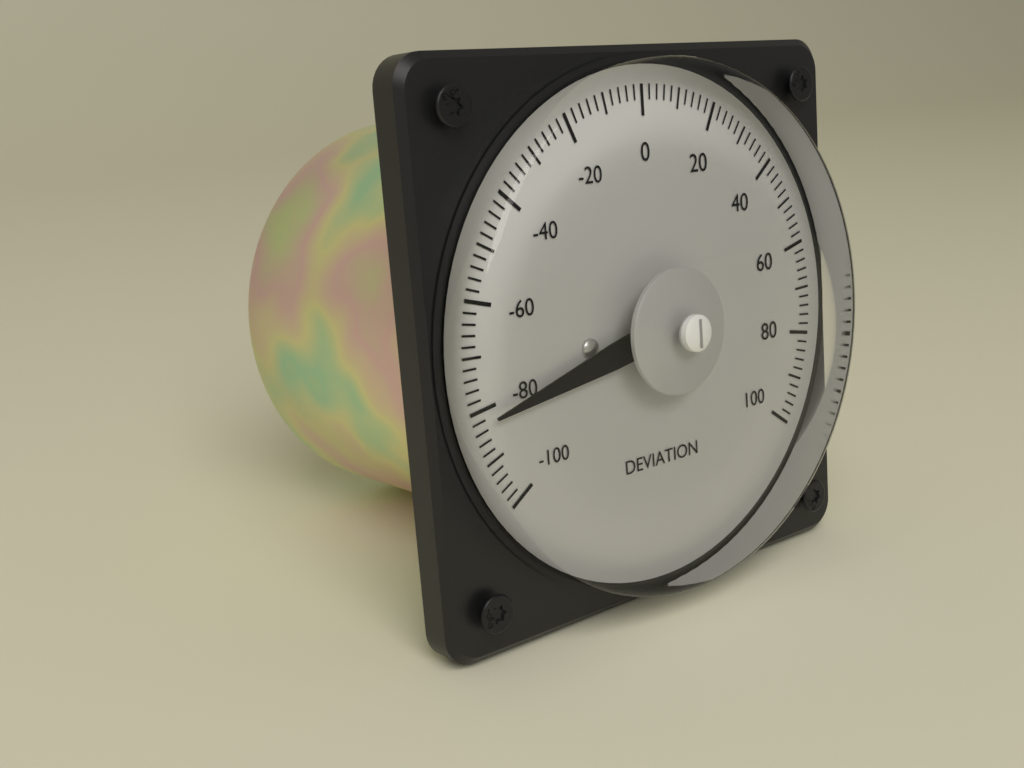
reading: -82 (no unit)
